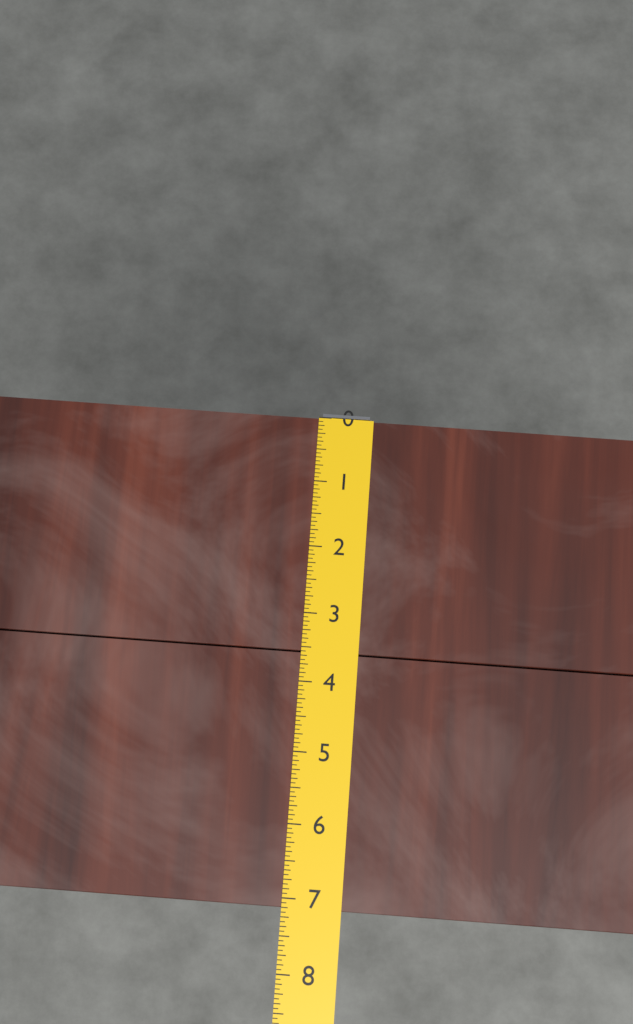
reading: 7.1250 (no unit)
